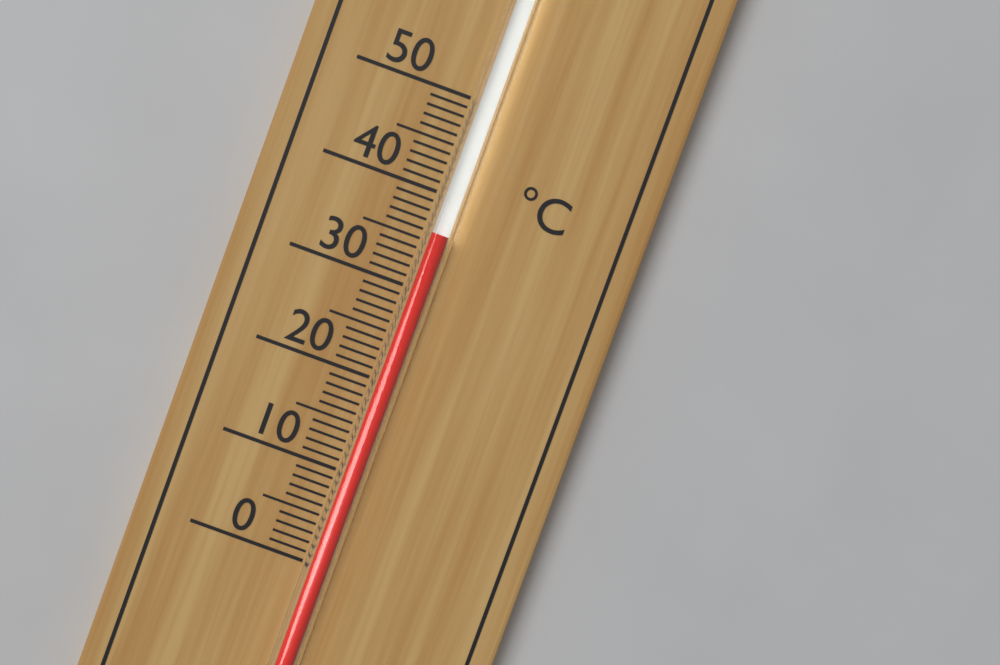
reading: 36 °C
